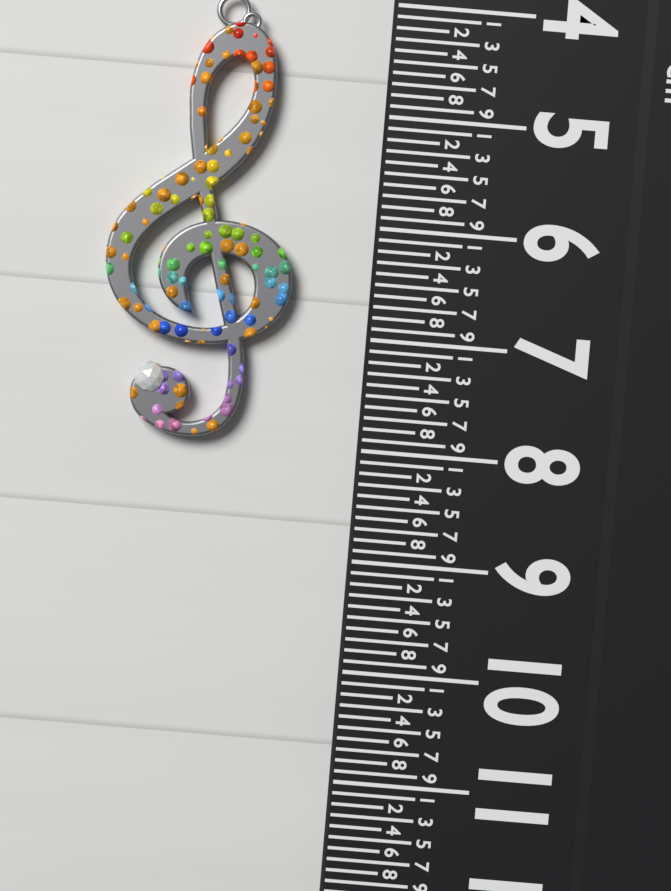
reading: 8.0 cm
